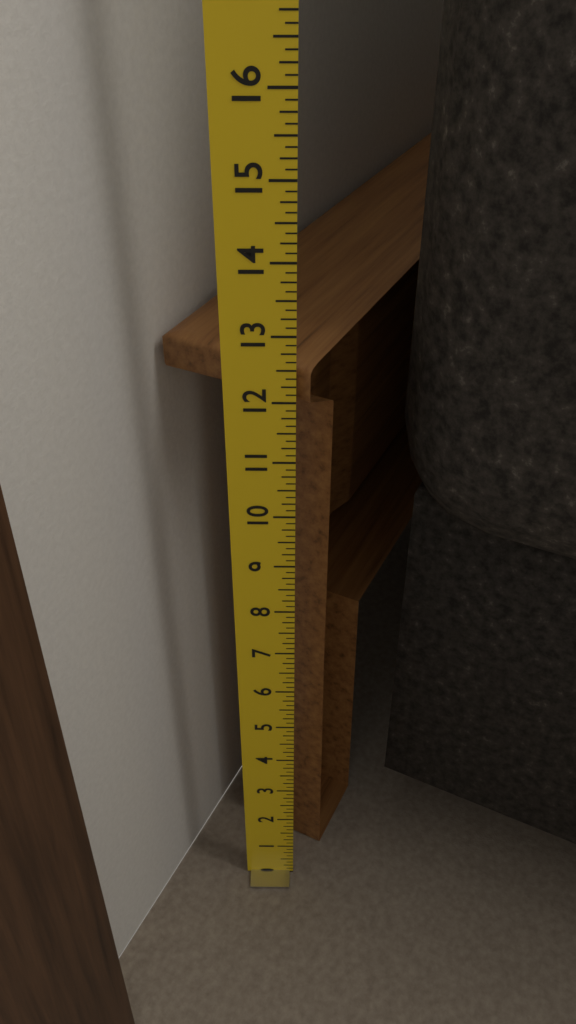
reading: 12.500 in
